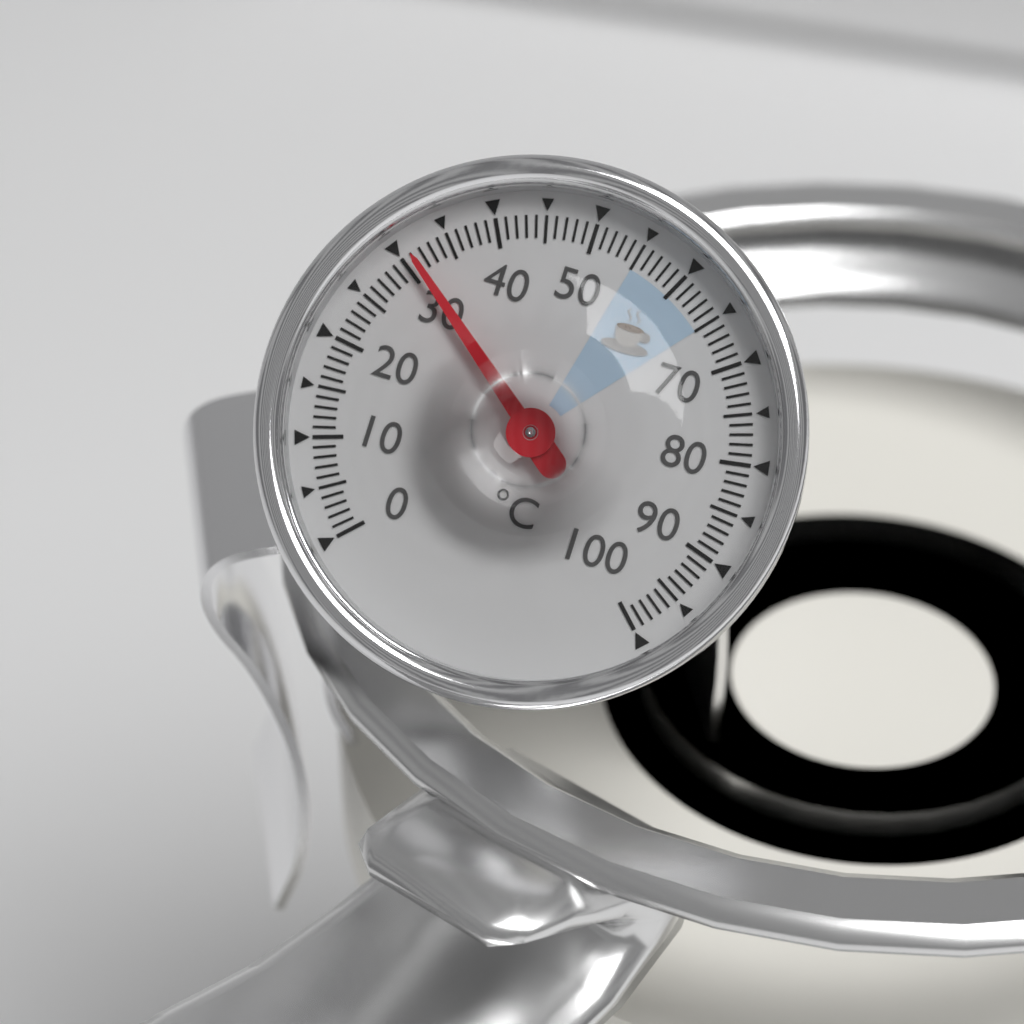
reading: 31 °C
